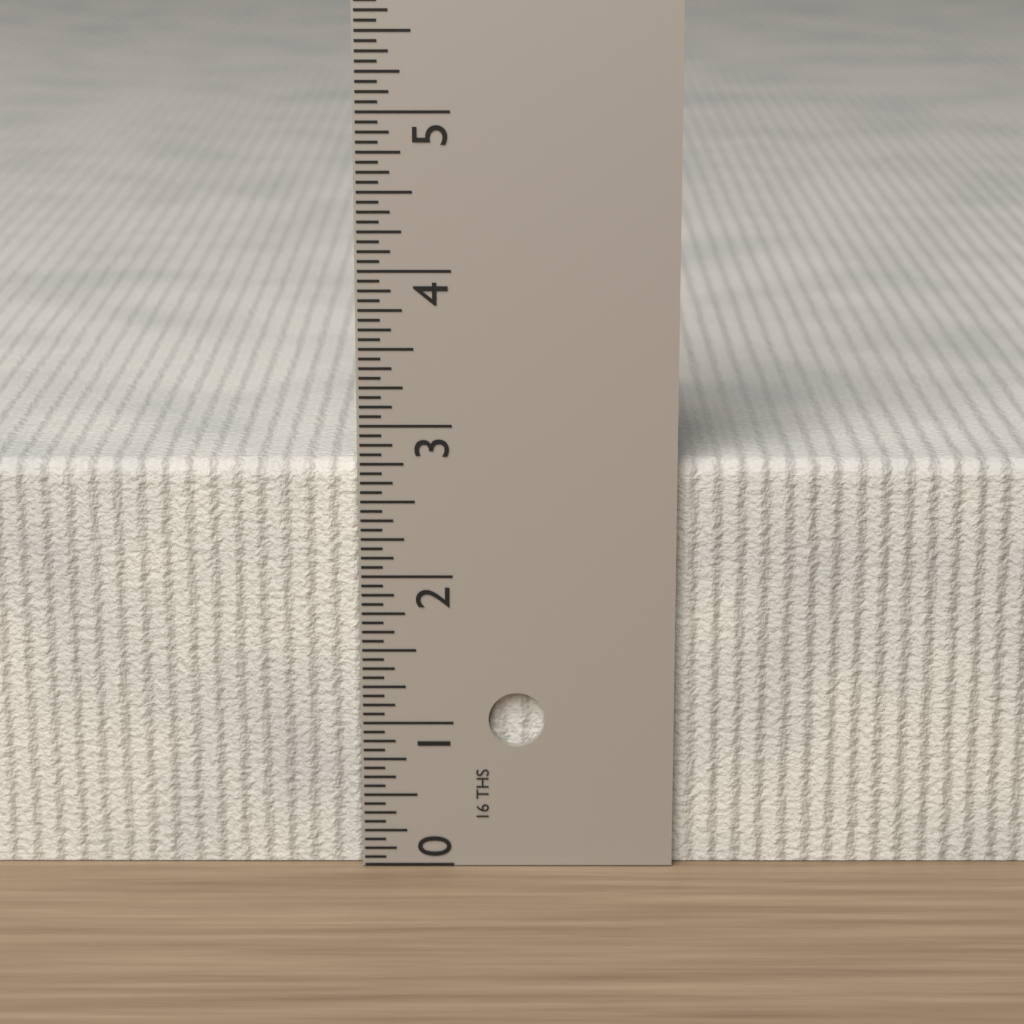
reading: 2.7500 in
